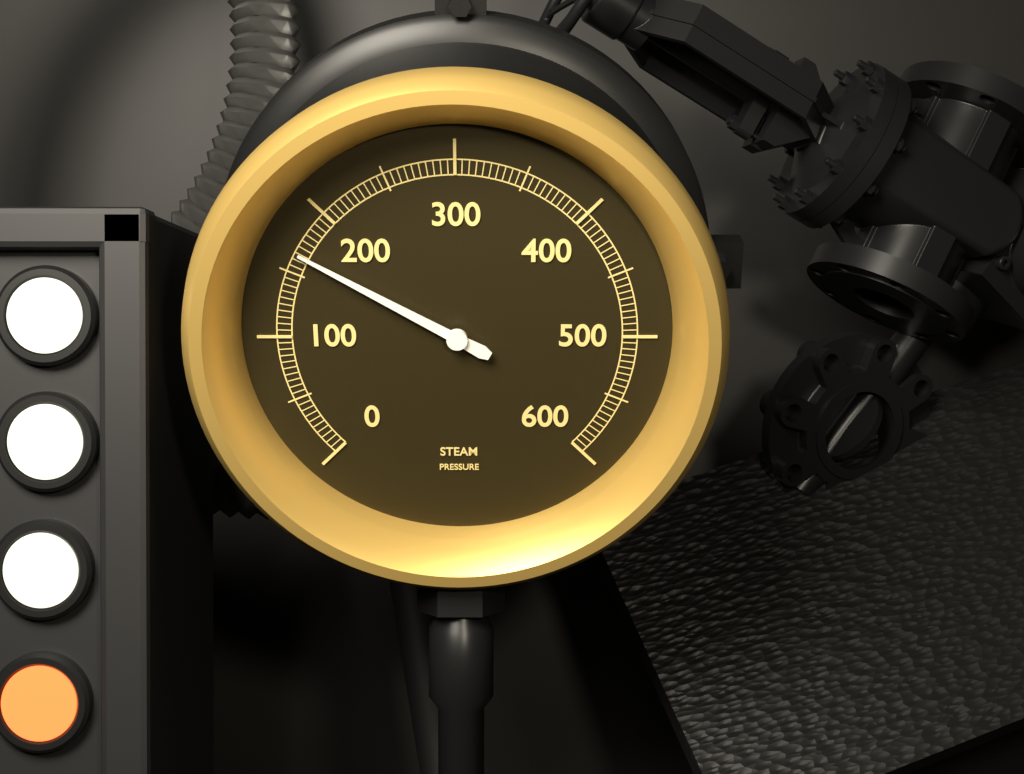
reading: 165 (no unit)
